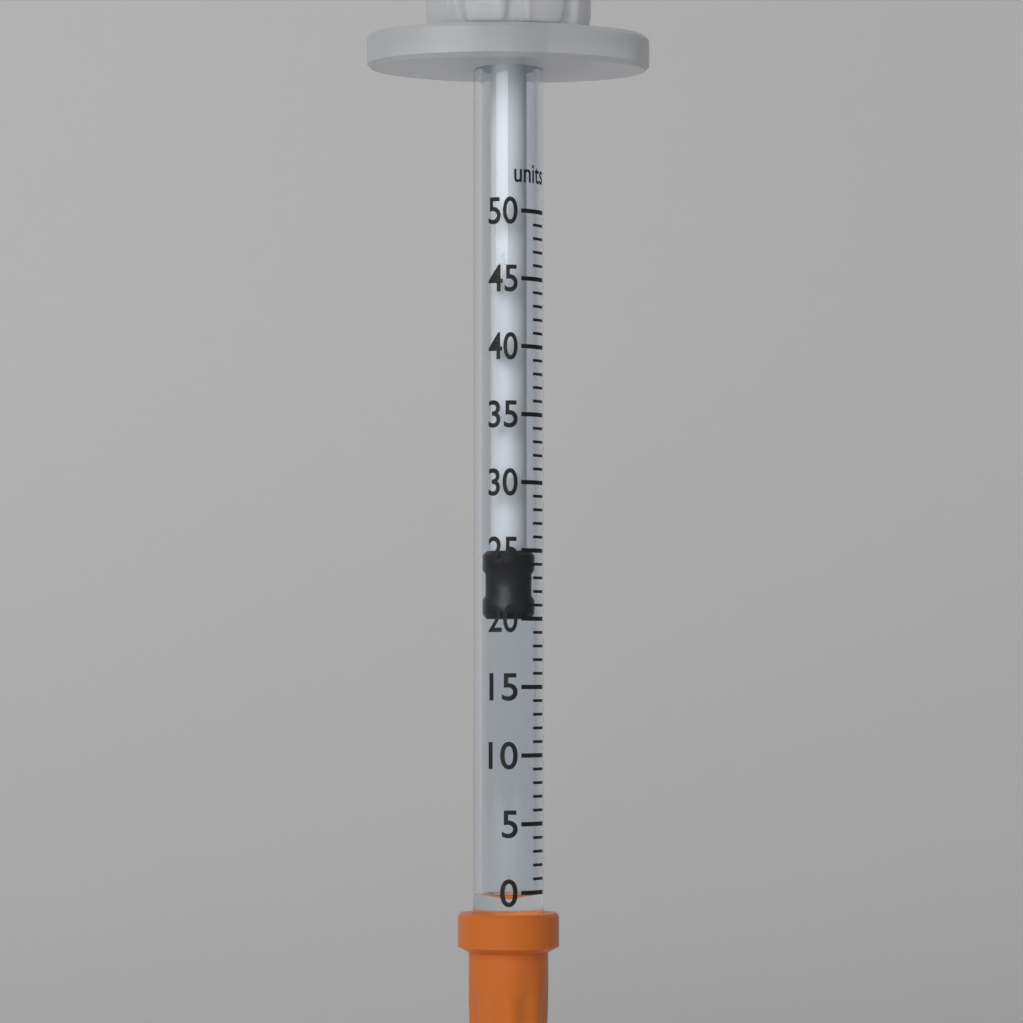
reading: 20 units
